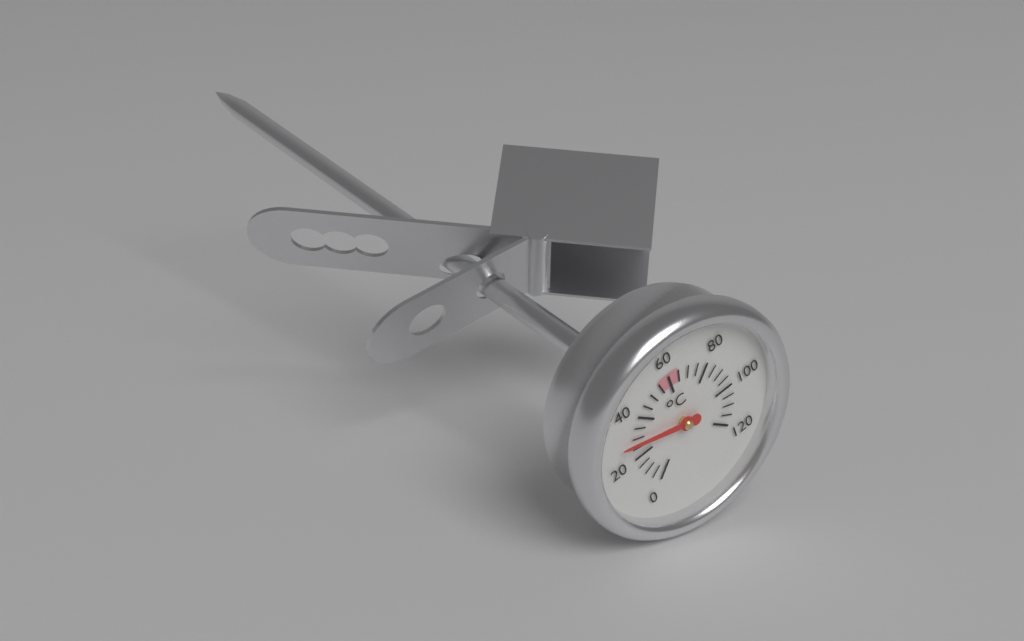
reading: 28 °C
